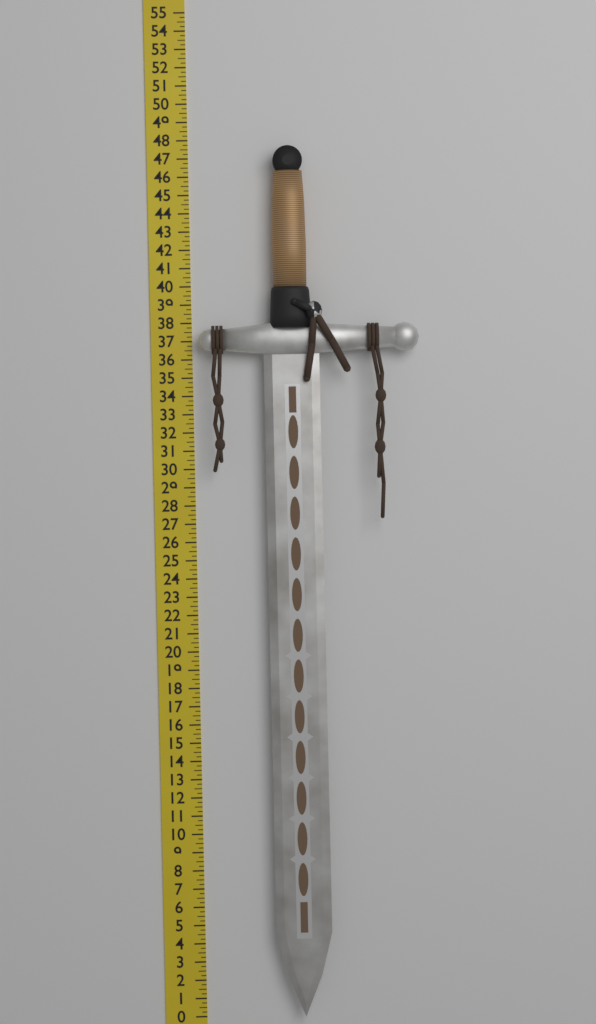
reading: 47.50 in
